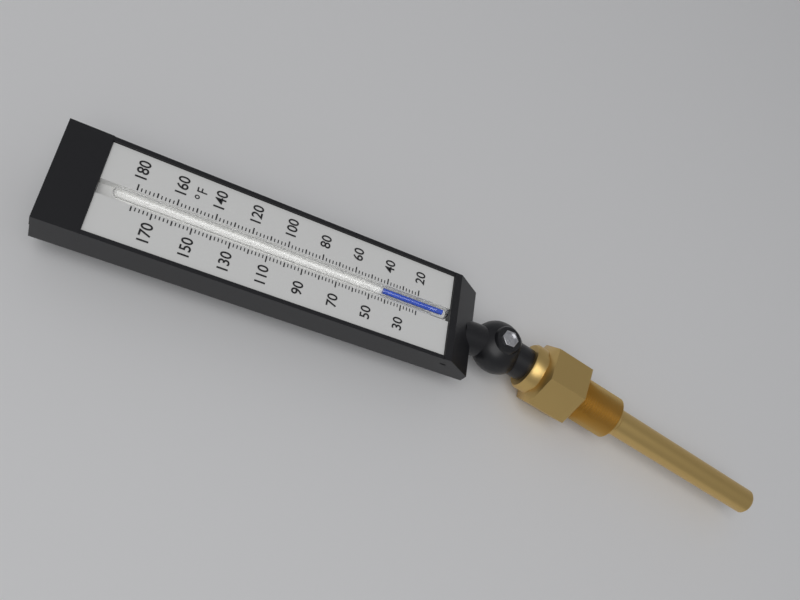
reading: 42 °F
